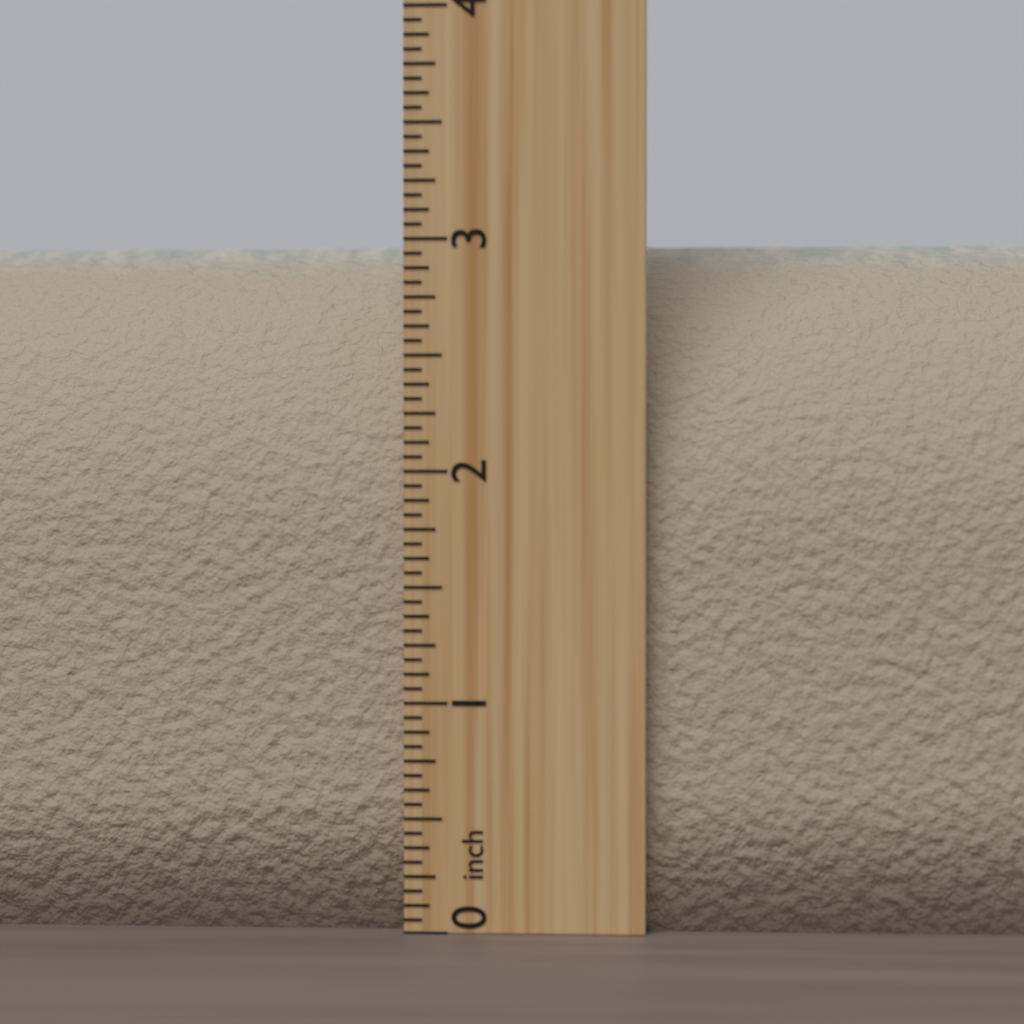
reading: 3.0625 inch
